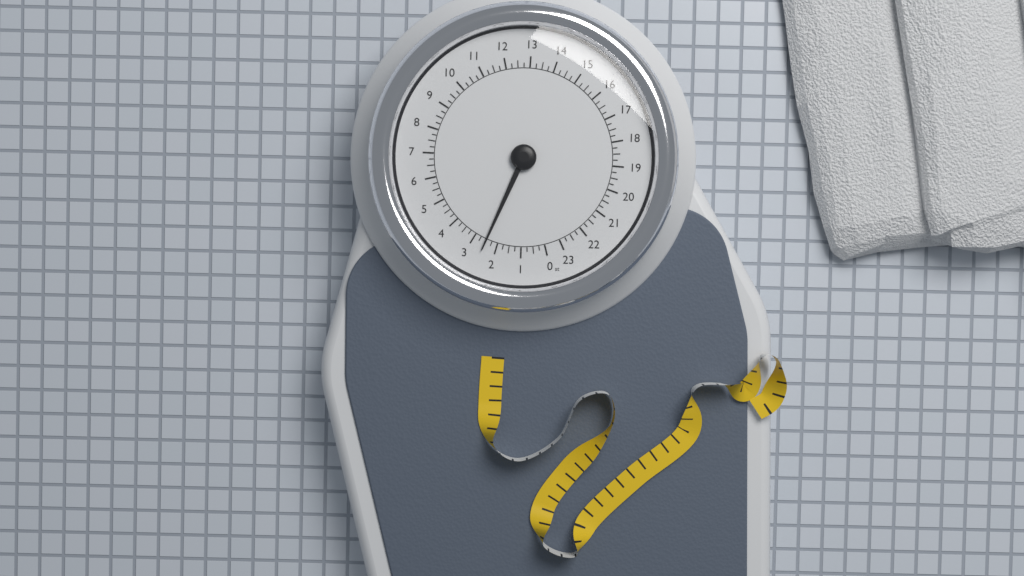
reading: 2.50 st
